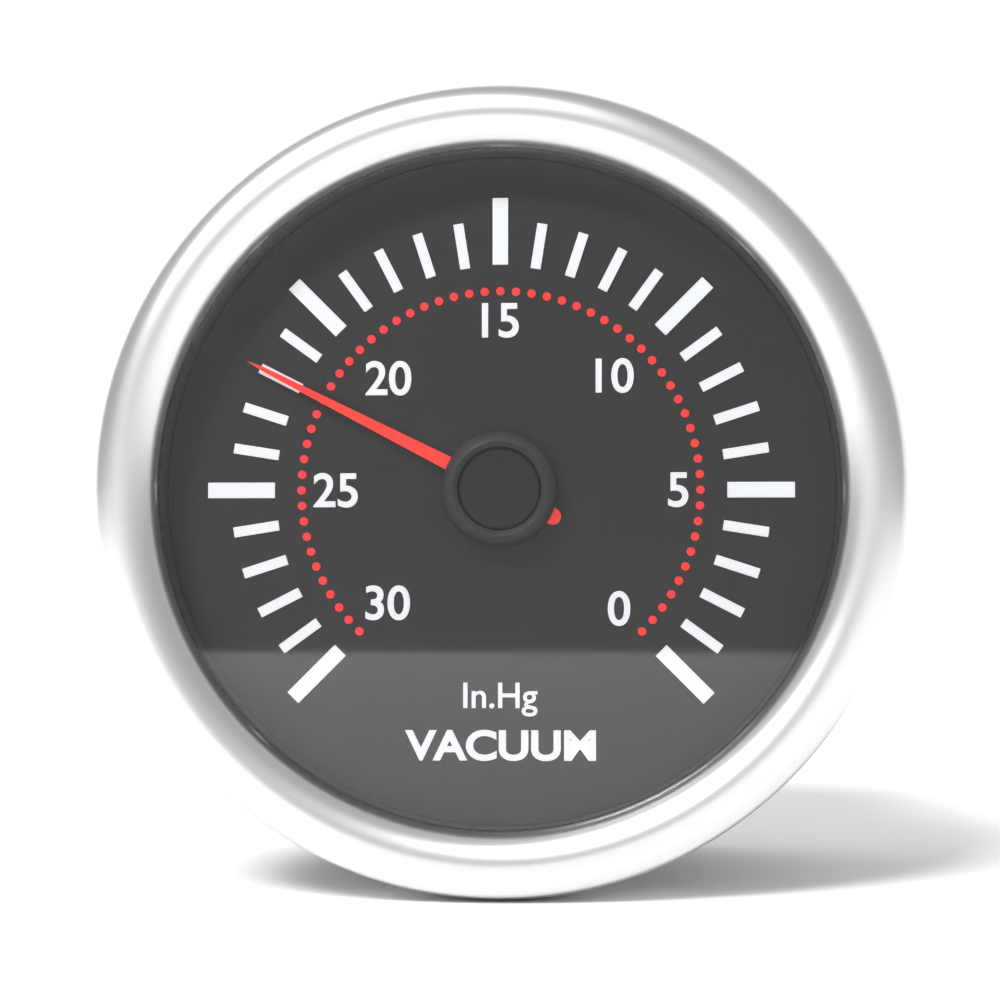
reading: 22 inHg
